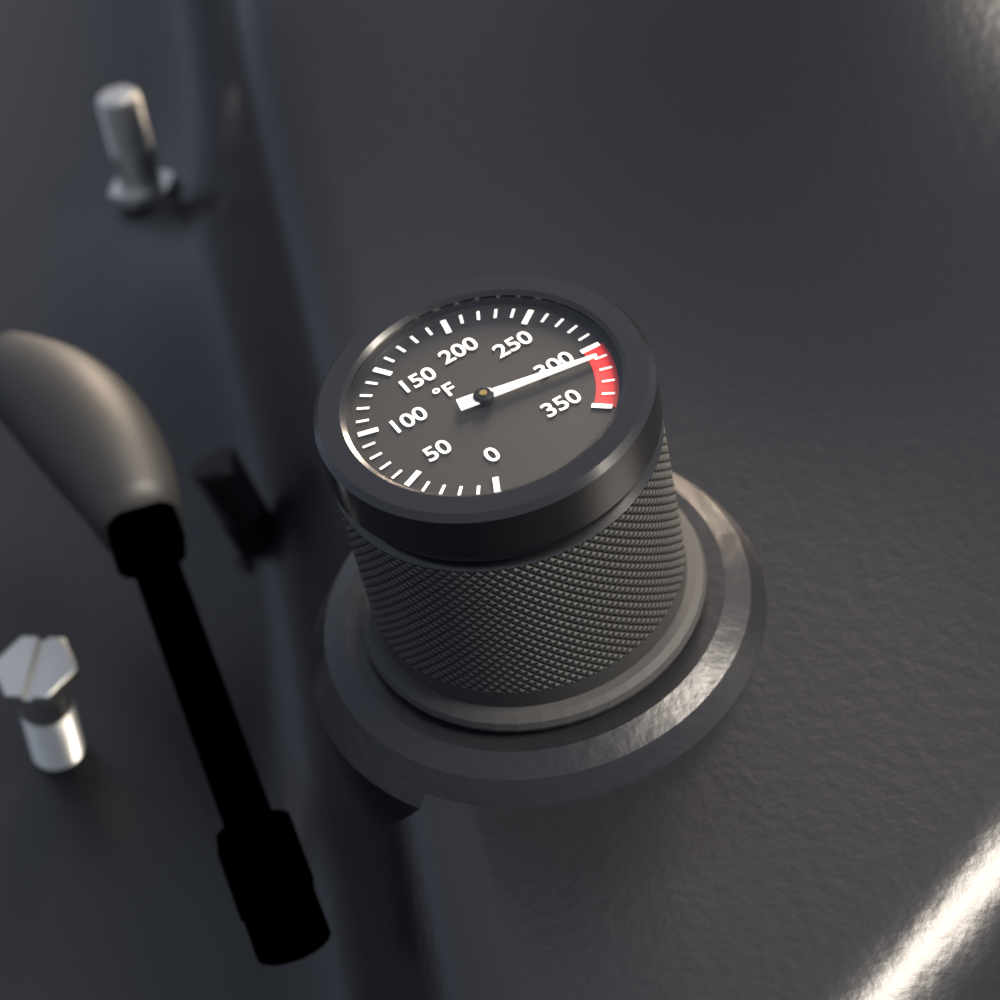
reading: 310 °F
